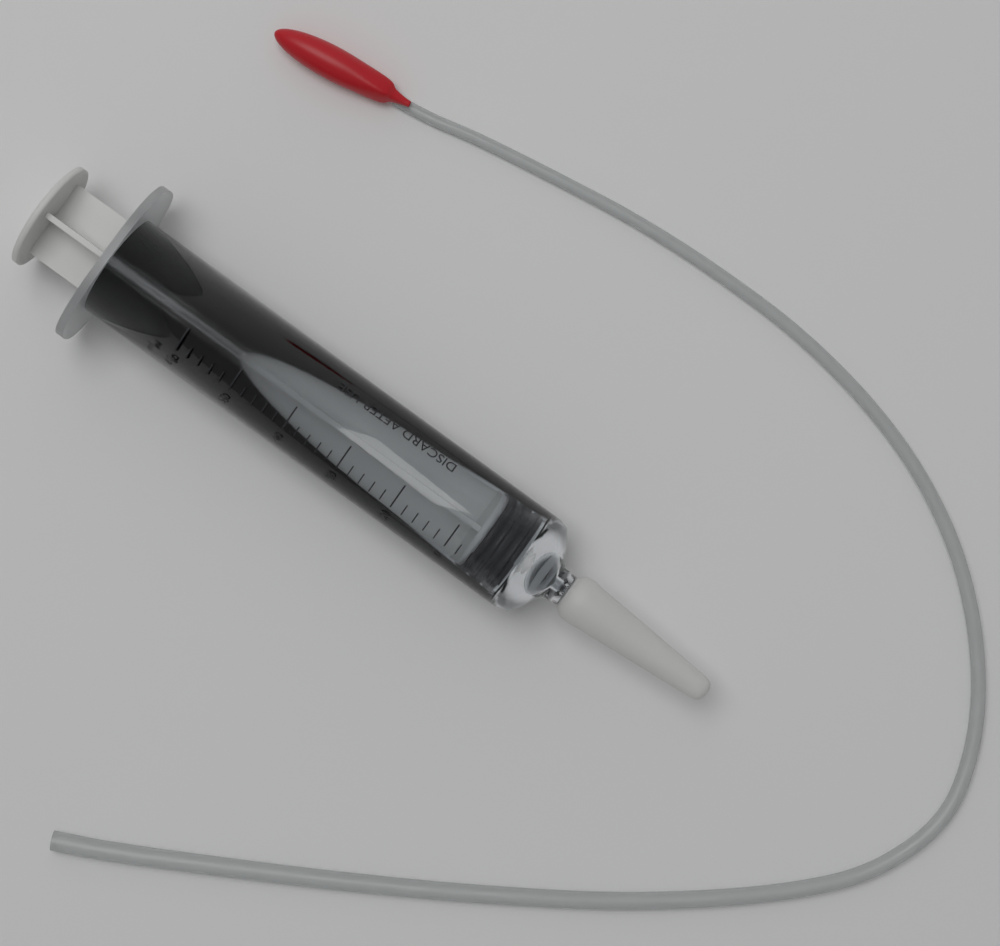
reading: 0 ml
